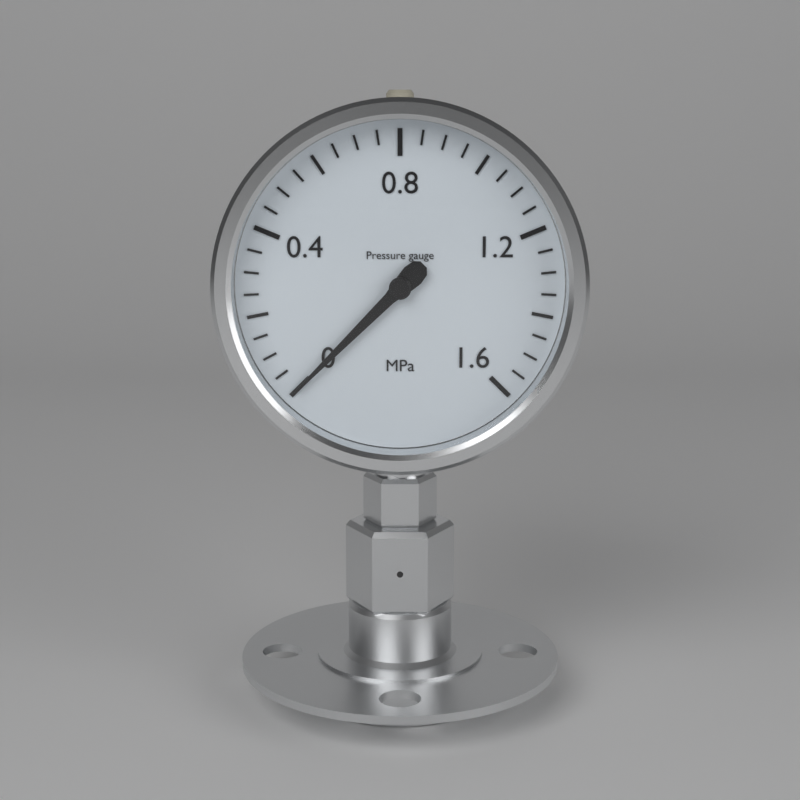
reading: 0.00 MPa
